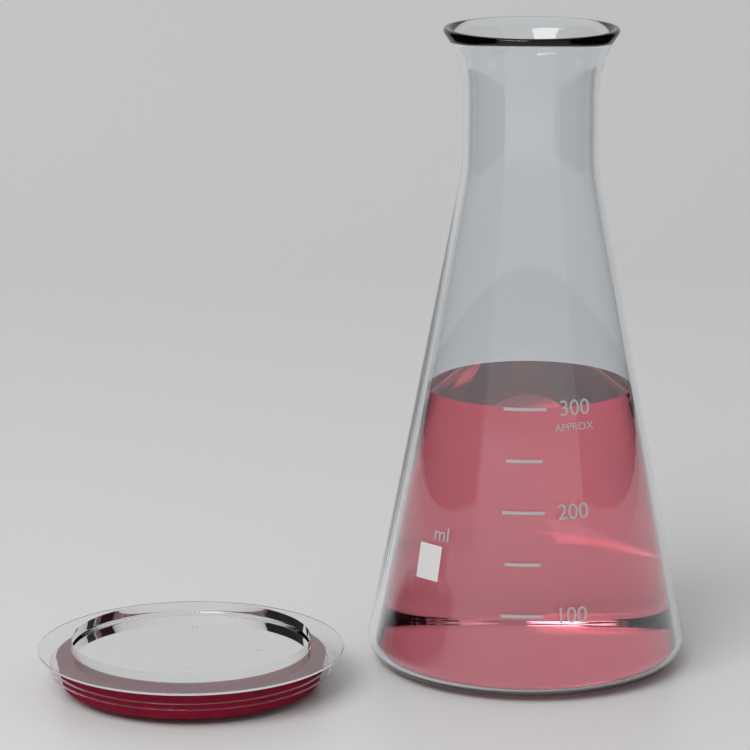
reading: 300 ml
